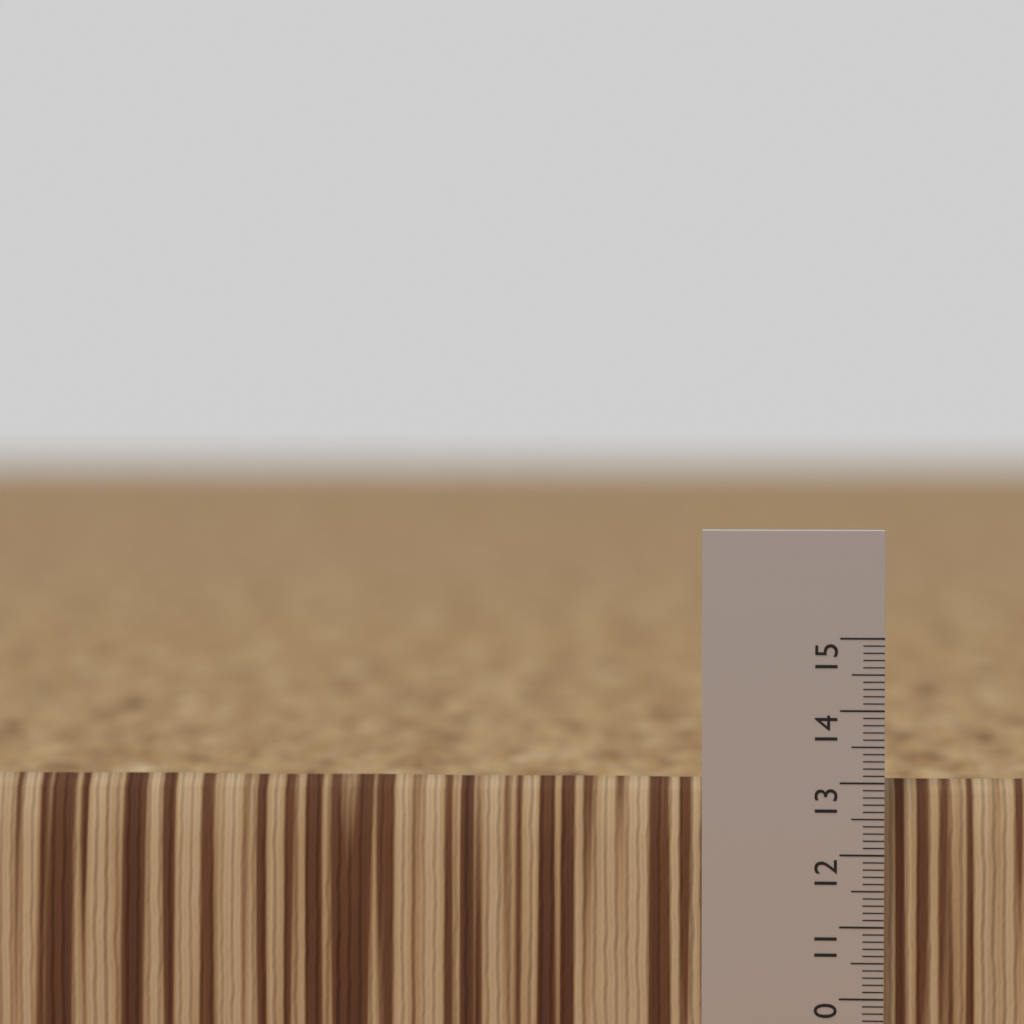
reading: 13.0 (no unit)
